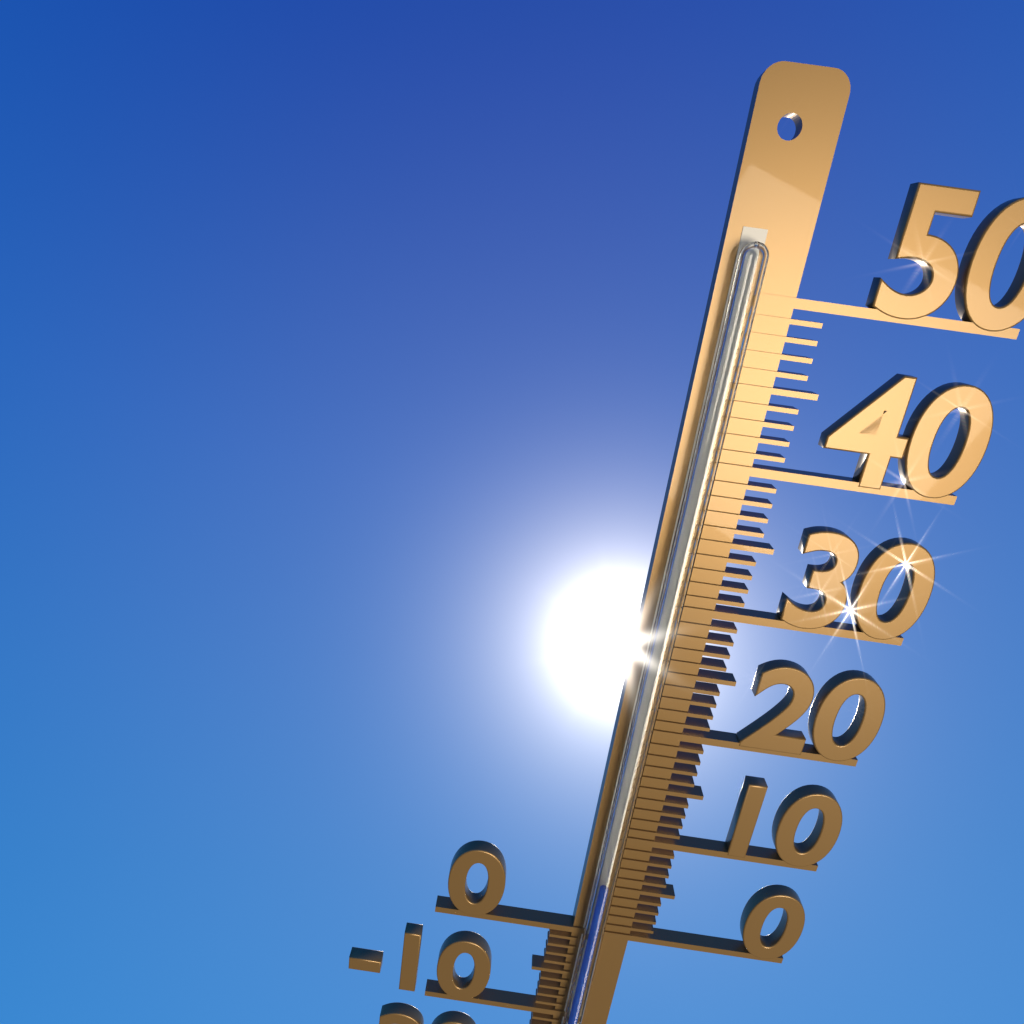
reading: 6 °C
